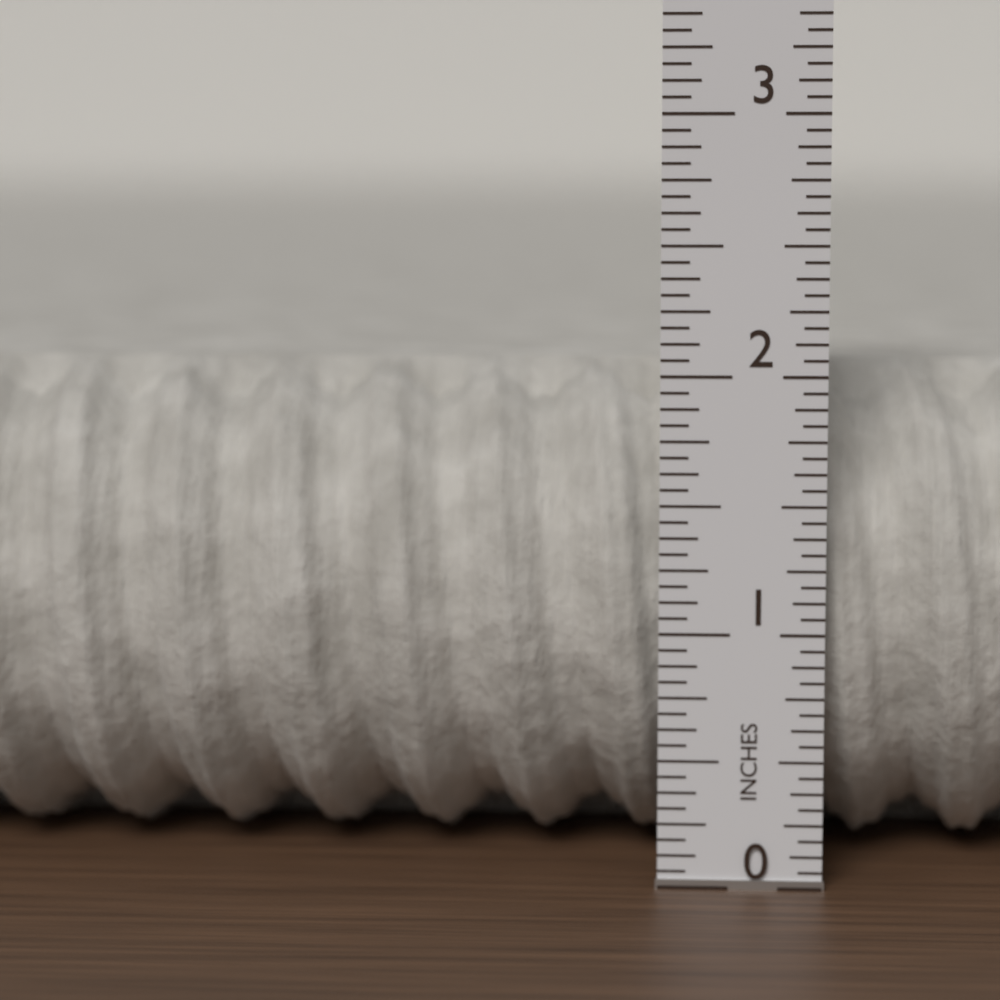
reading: 2.0000 in
